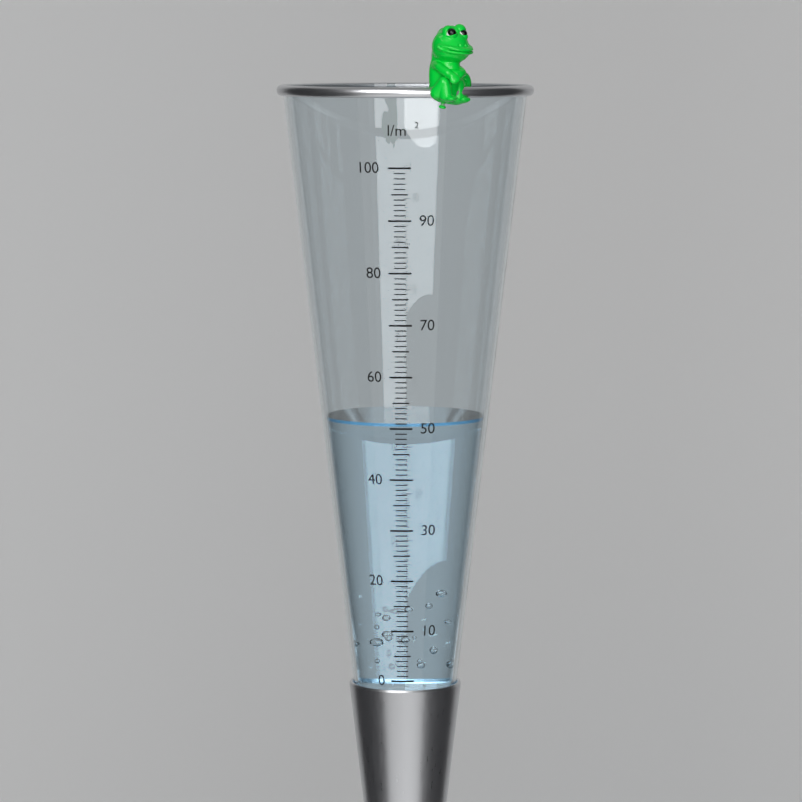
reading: 51 l/m²
